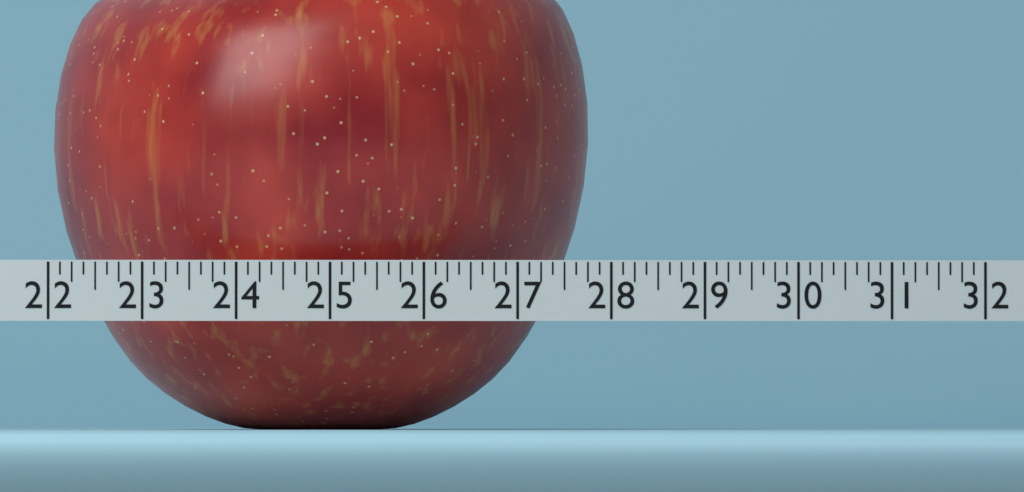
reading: 27.875 (no unit)
